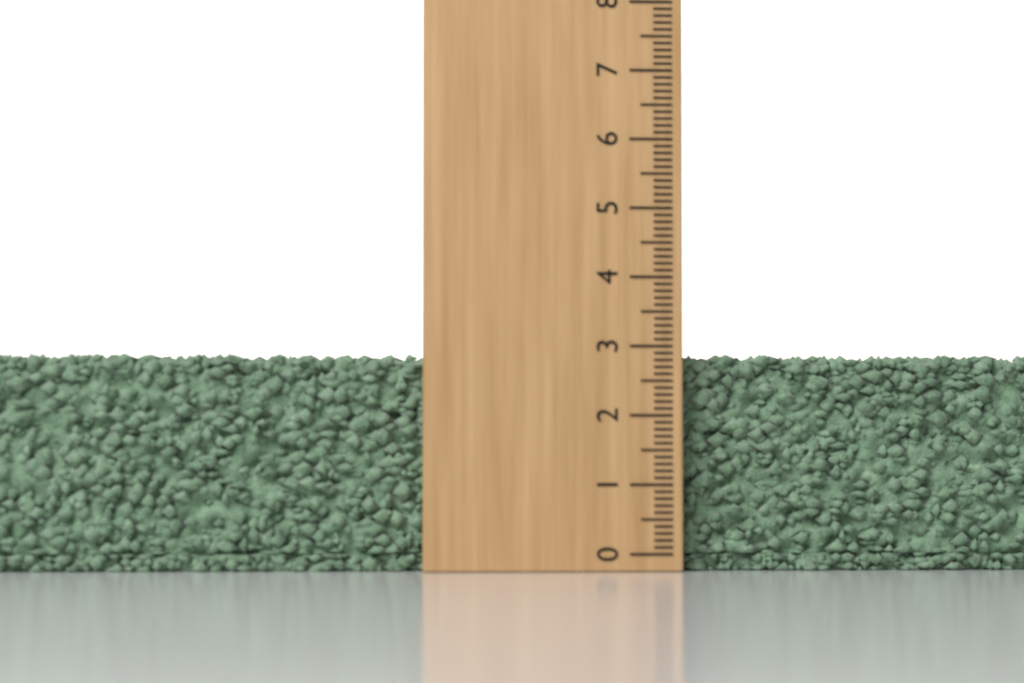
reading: 2.9 (no unit)
